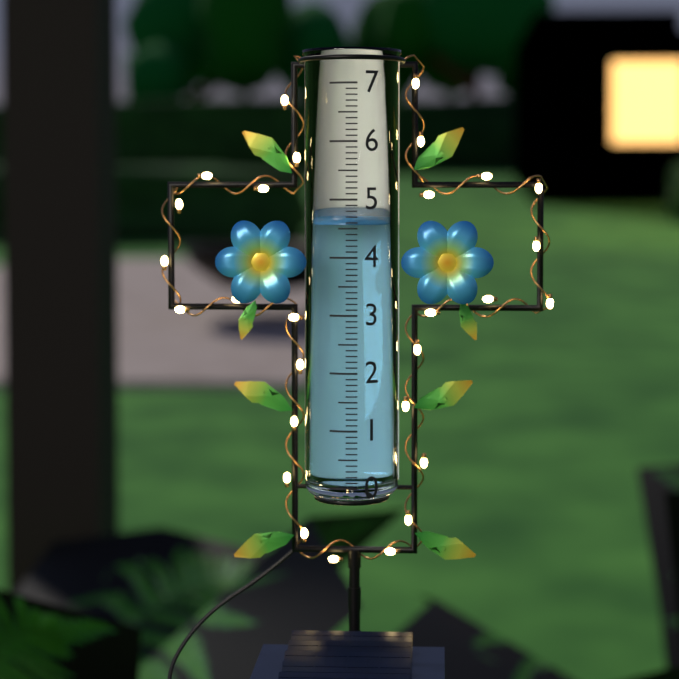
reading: 4.6 (no unit)
